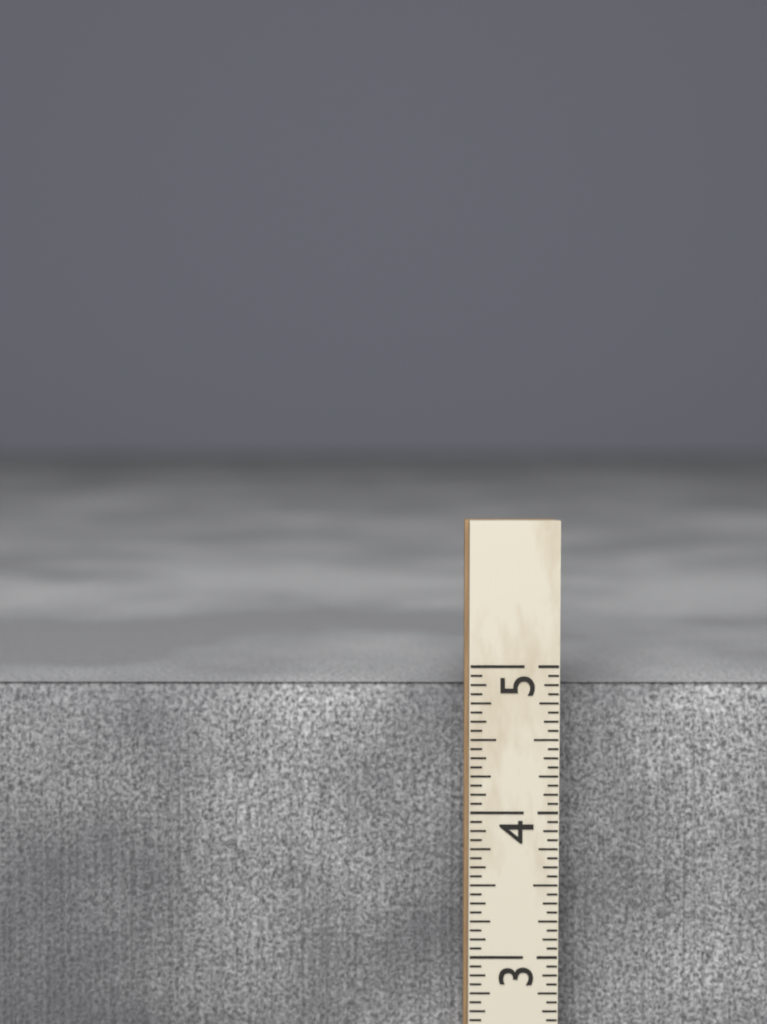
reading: 4.8125 (no unit)
